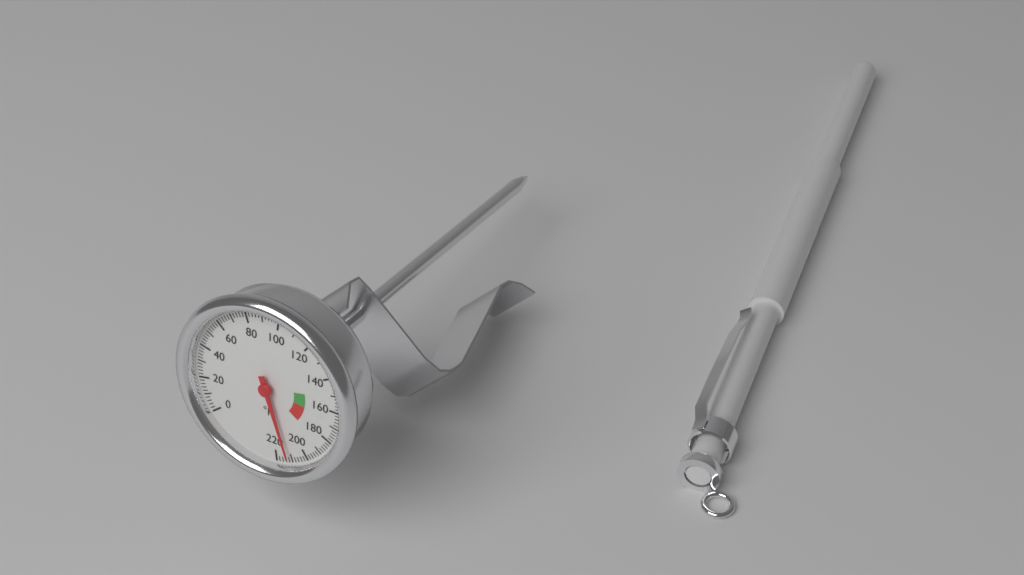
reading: 212 °F
